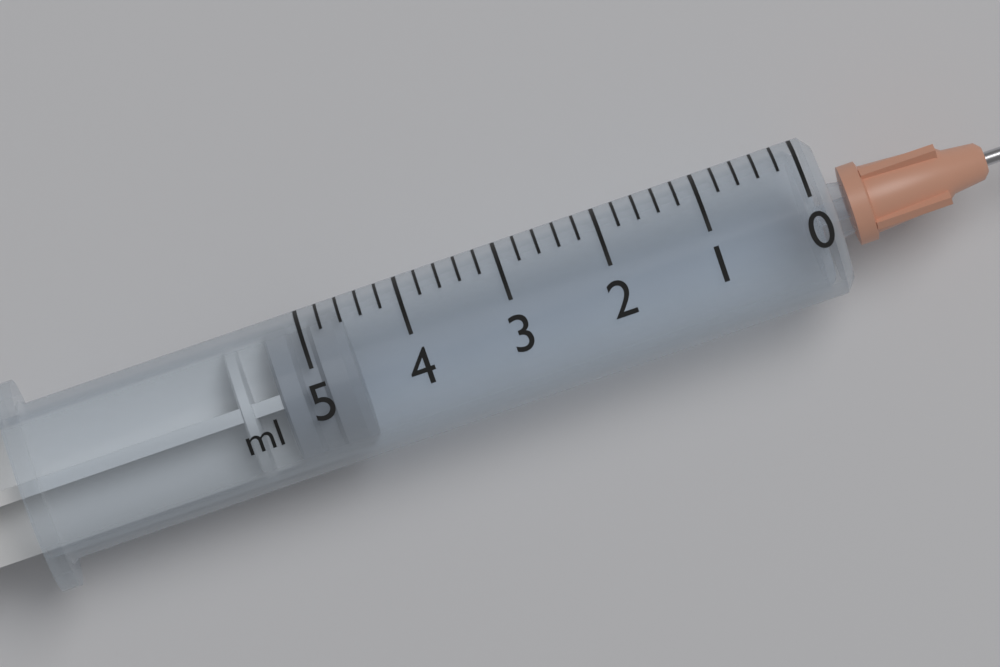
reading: 4.6 ml
